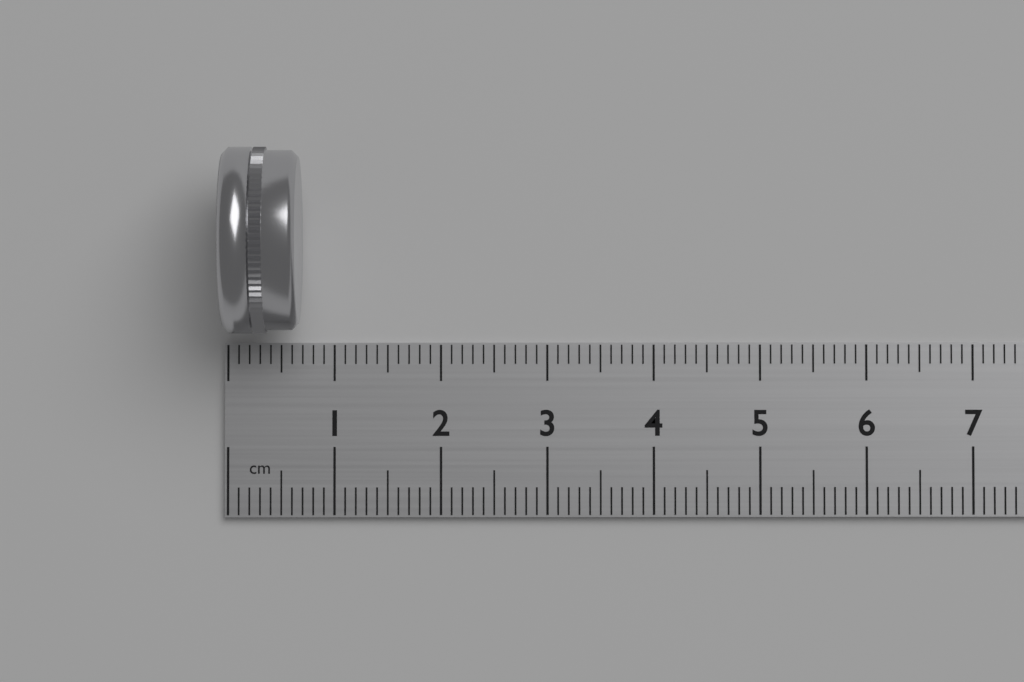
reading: 0.7 cm
